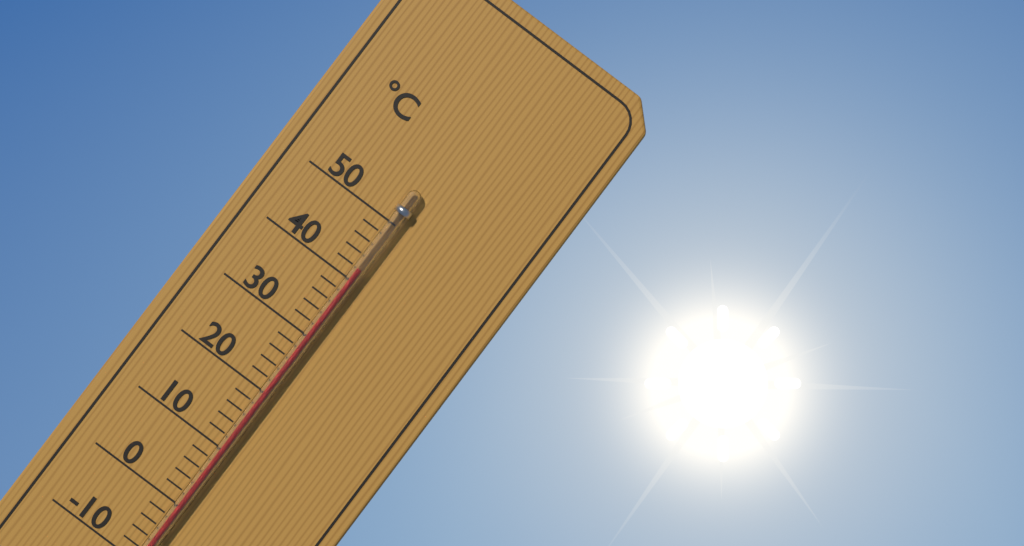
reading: 42 °C
